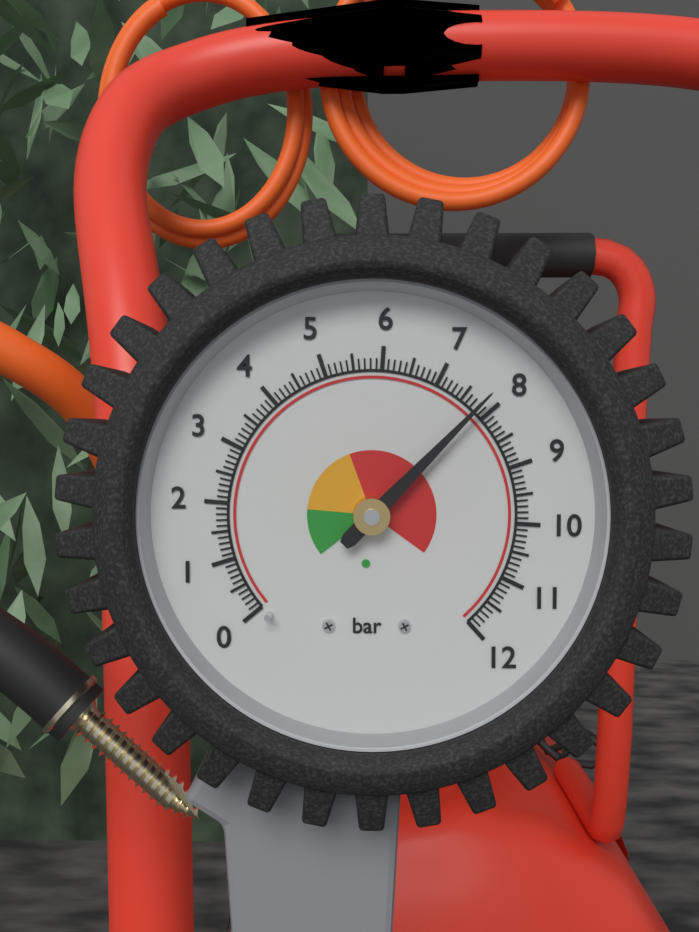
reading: 7.8 bar
